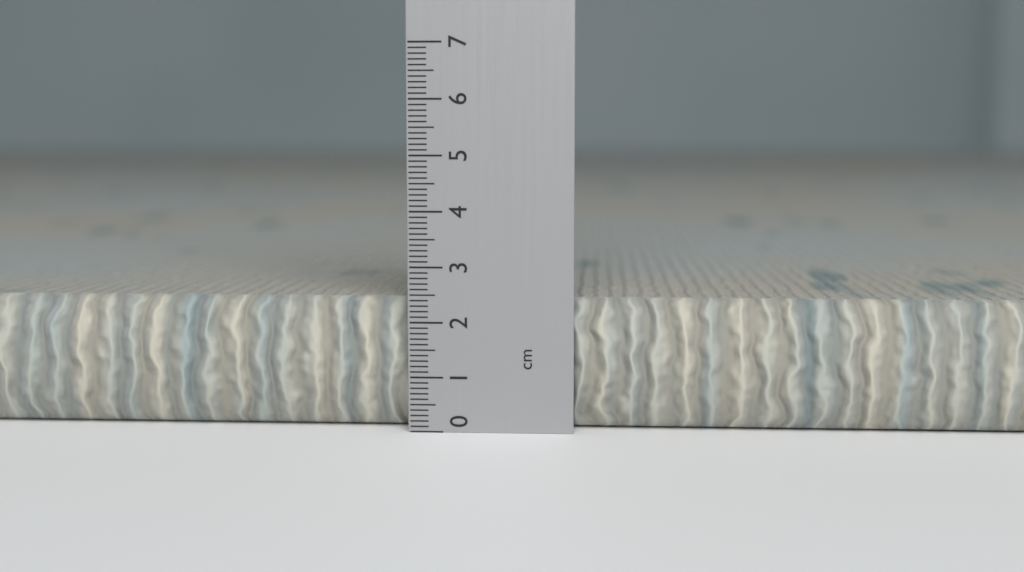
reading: 2.4 cm
